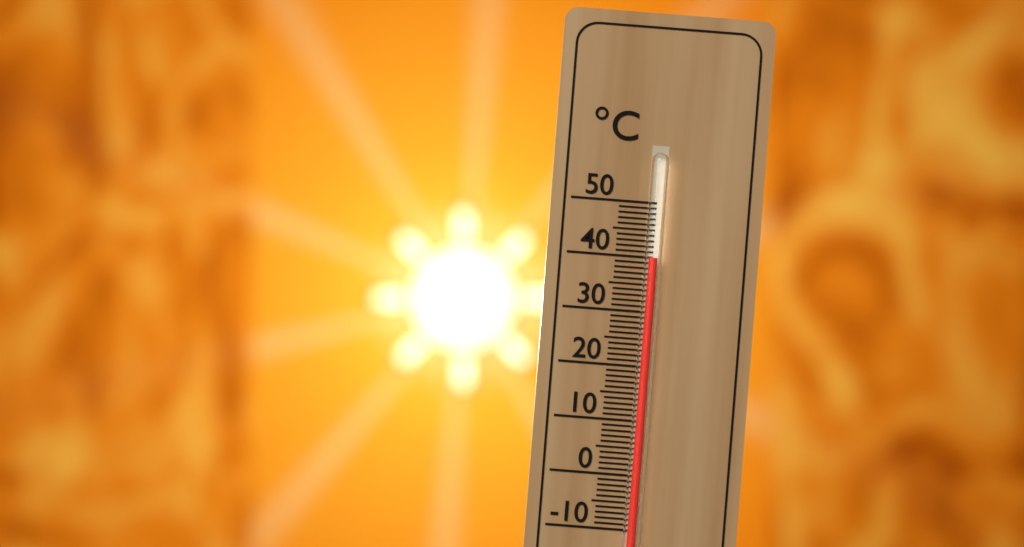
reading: 40 °C
